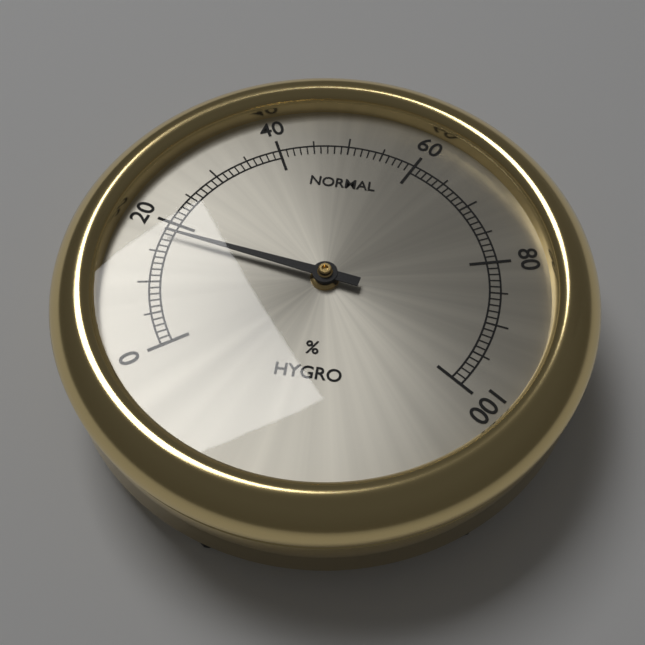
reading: 18 %
